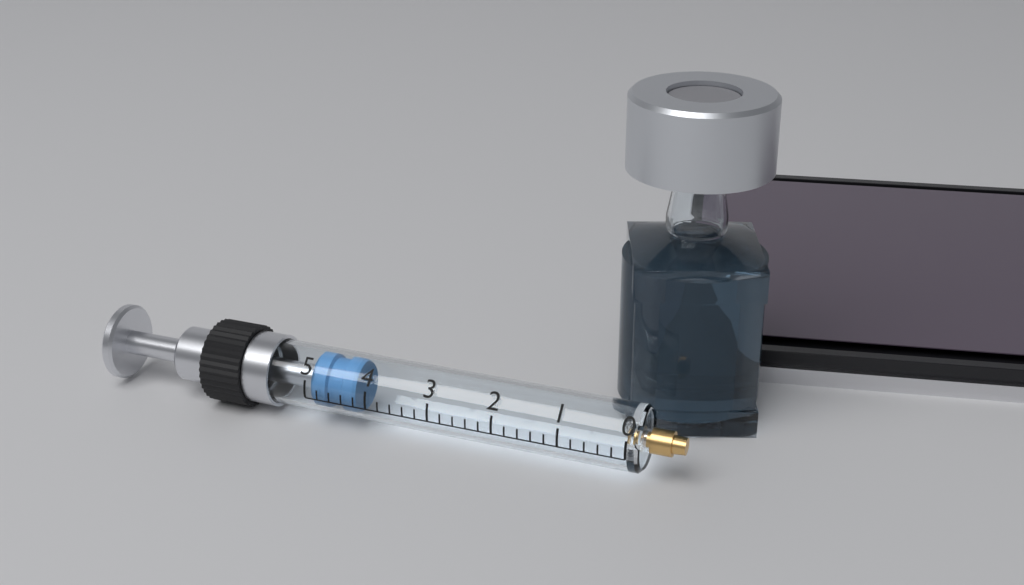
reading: 4.2 (no unit)
